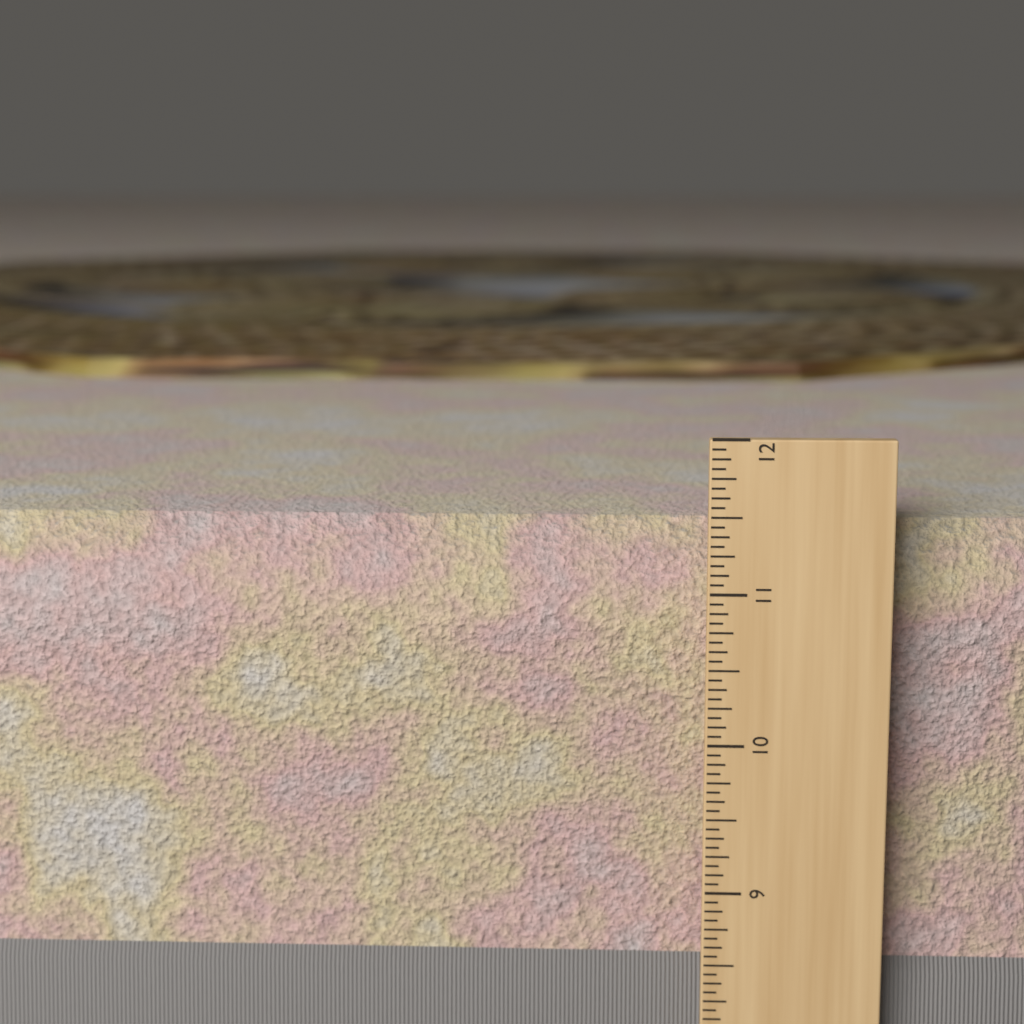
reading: 11.4375 in
